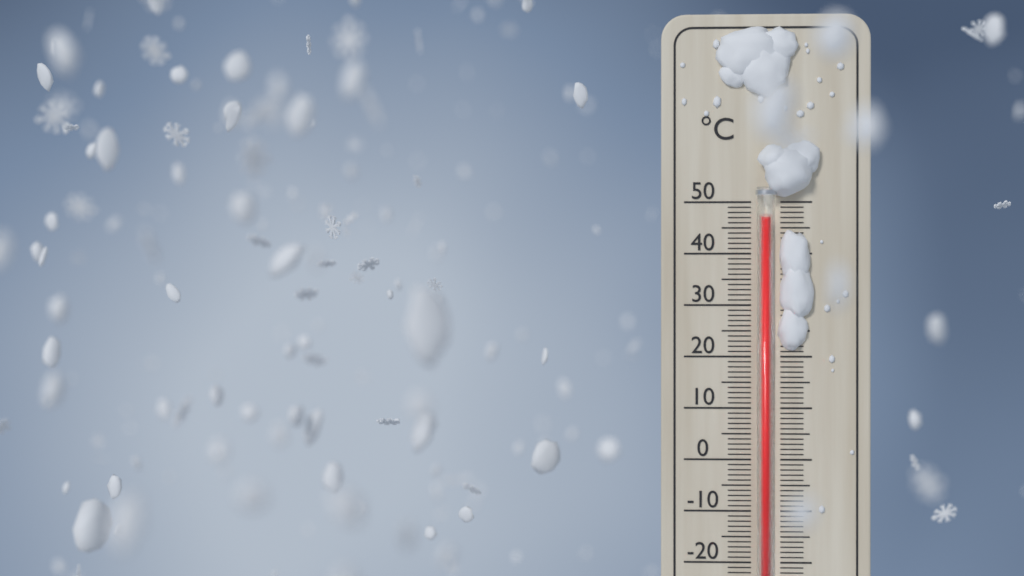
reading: 47 °C
